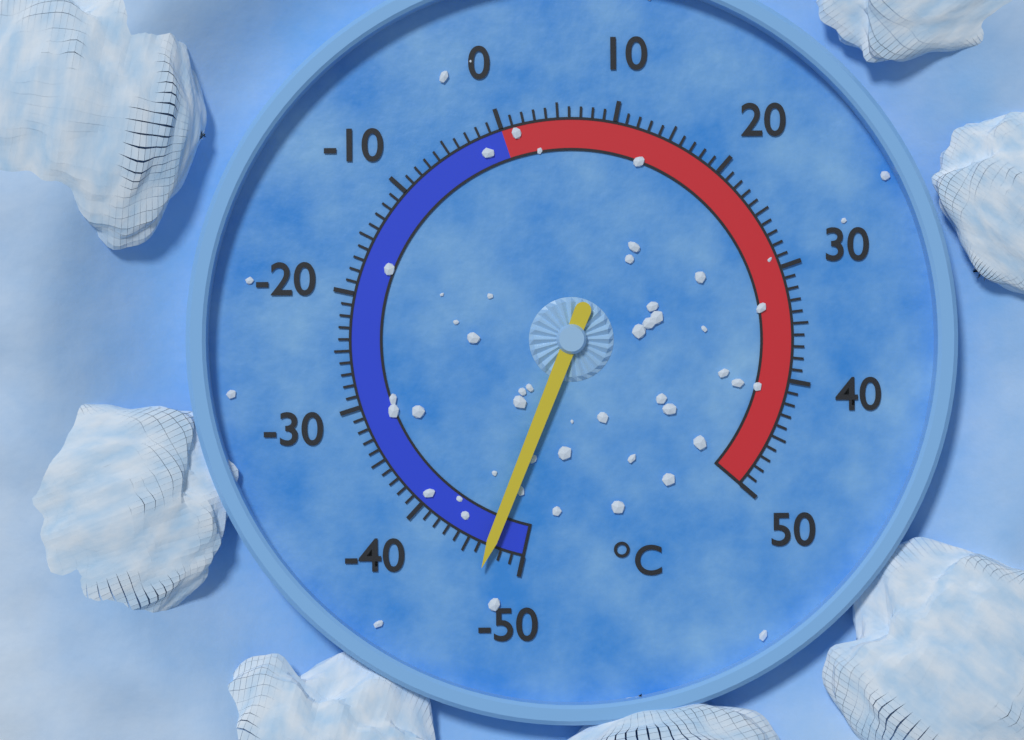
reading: -47 °C
